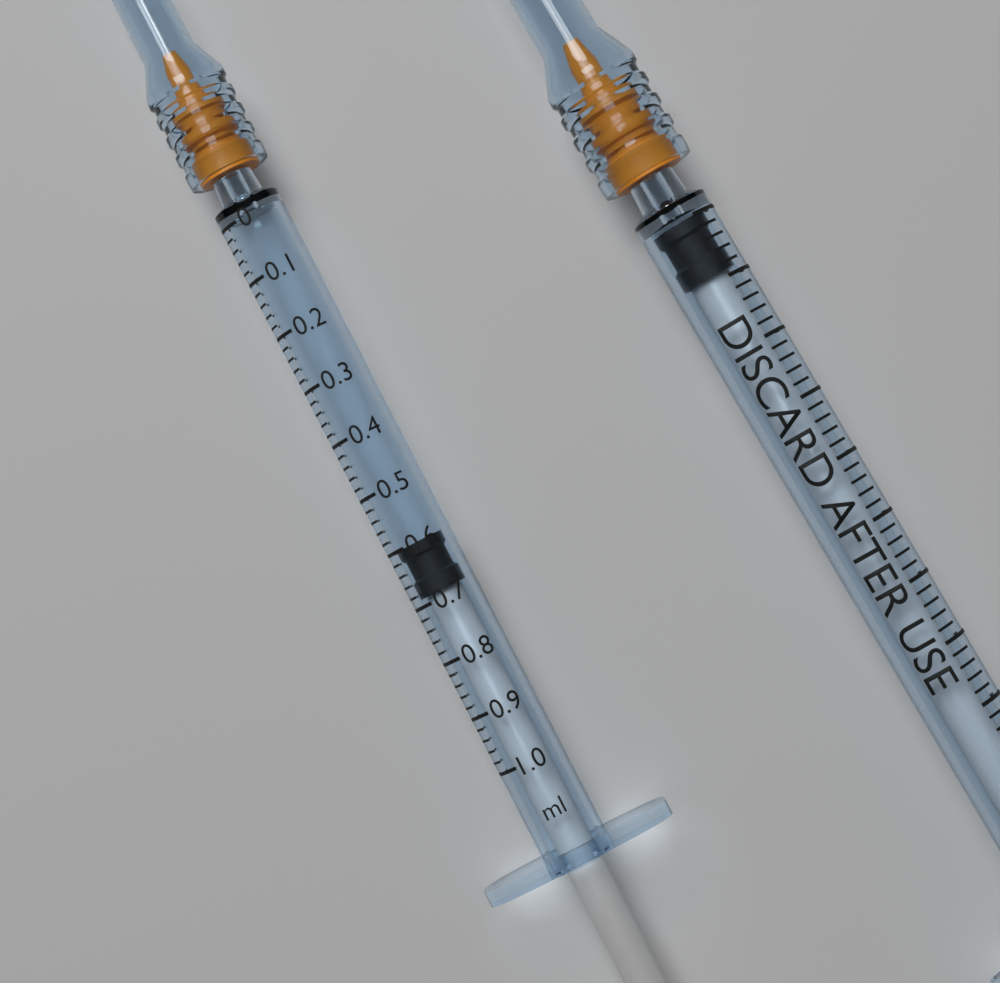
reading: 0.60 ml
